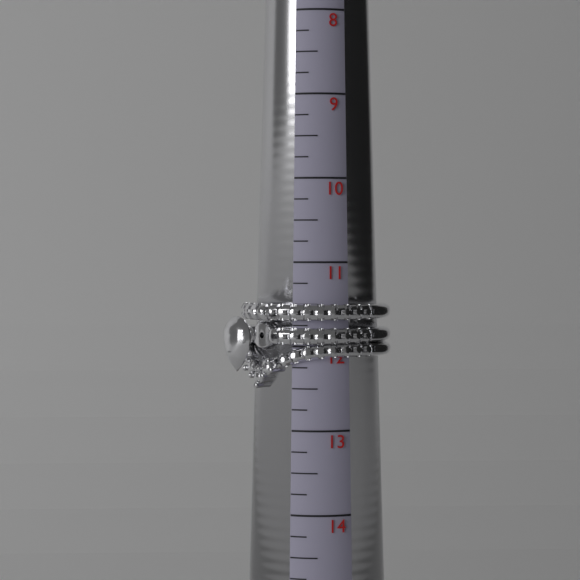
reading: 12.50 (no unit)
